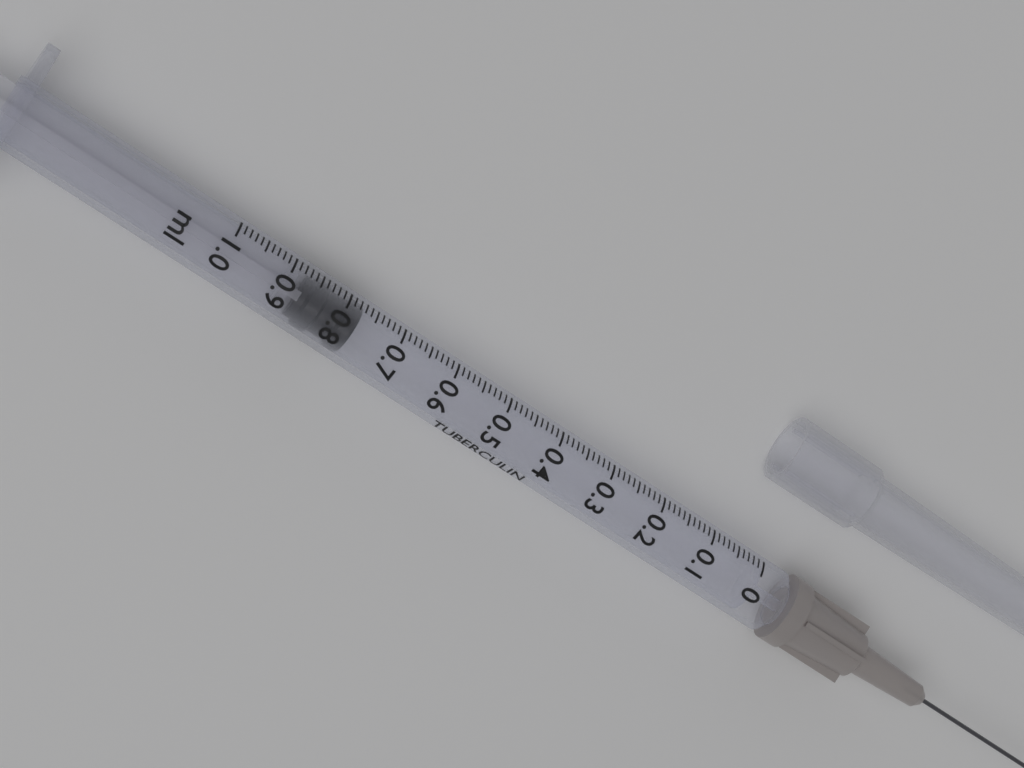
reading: 0.77 ml
